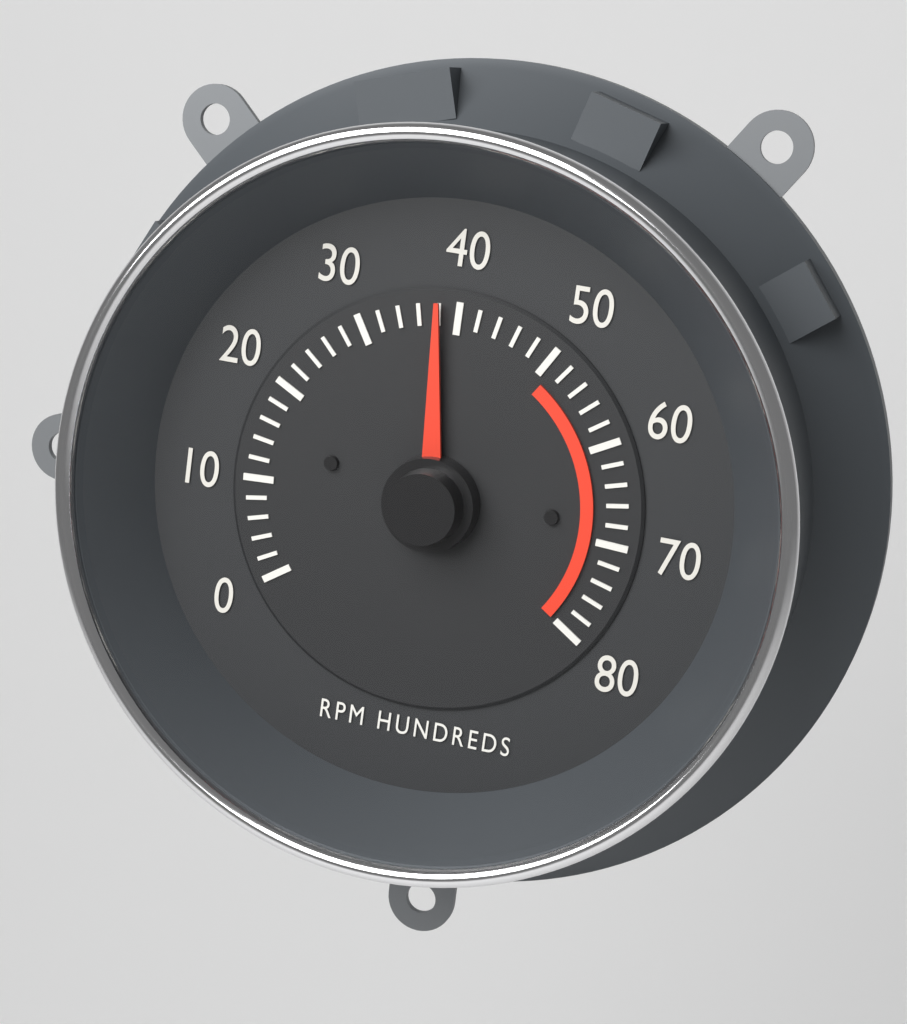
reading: 3800 RPM
